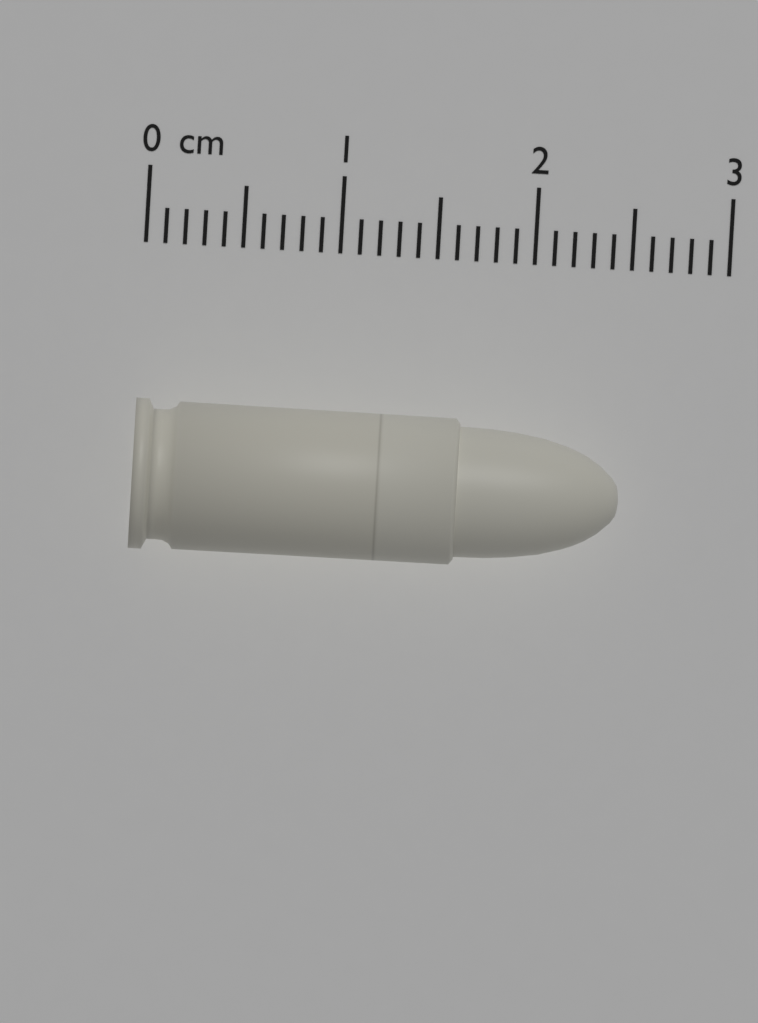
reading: 2.5 cm
